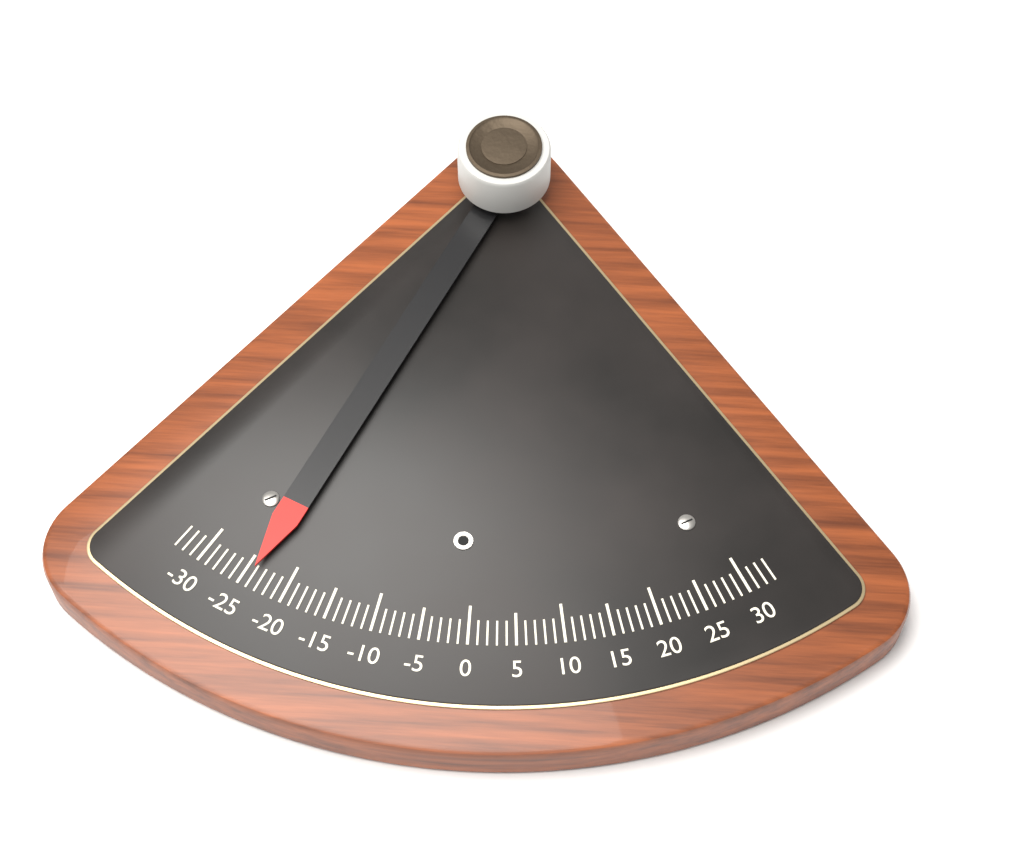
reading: -24 (no unit)
